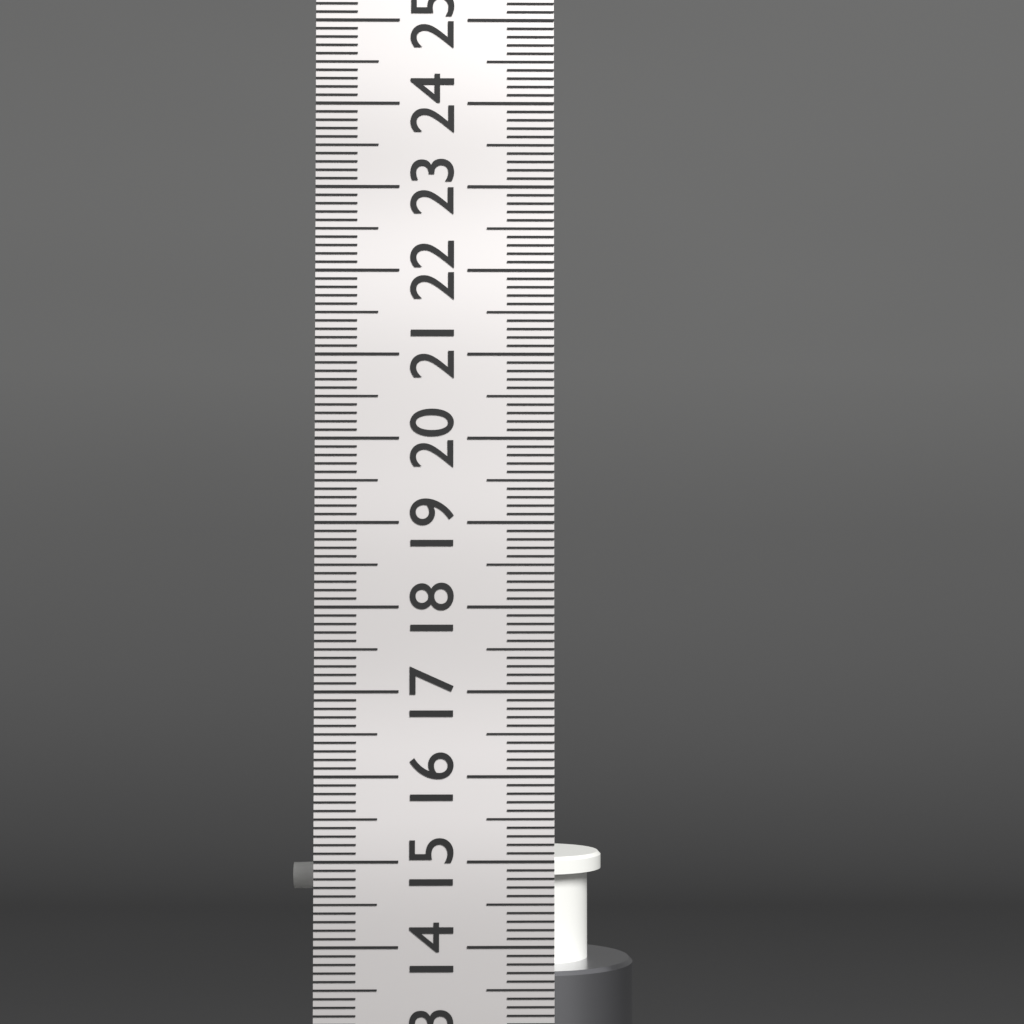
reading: 14.7 cm
